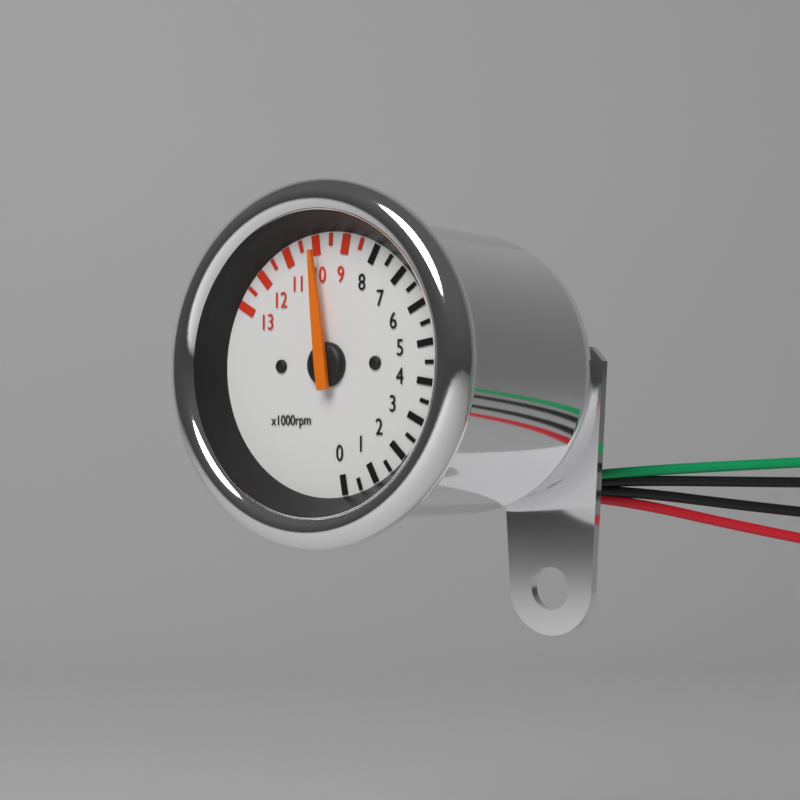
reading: 10000 rpm
